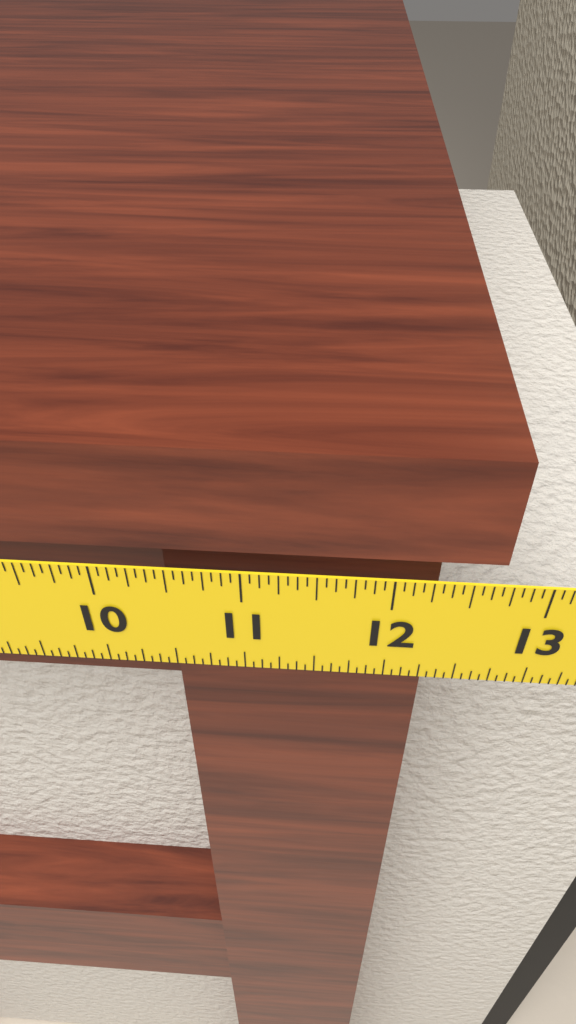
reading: 12.6875 in
